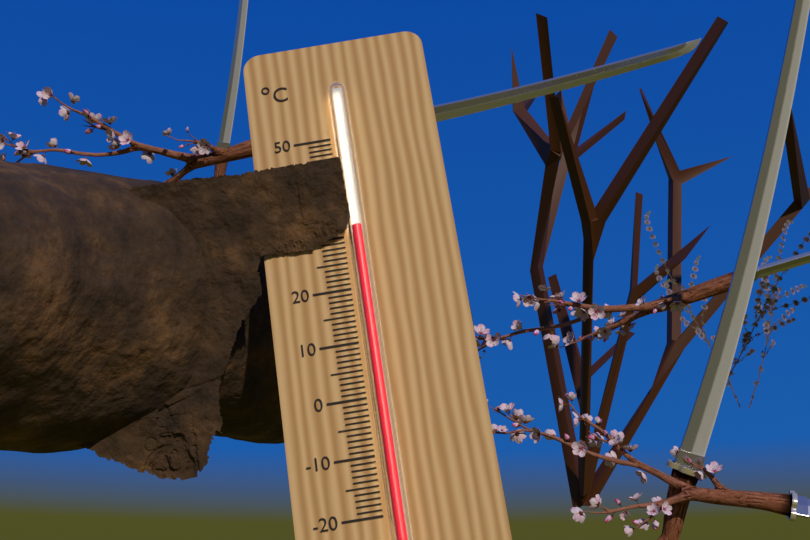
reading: 31 °C
